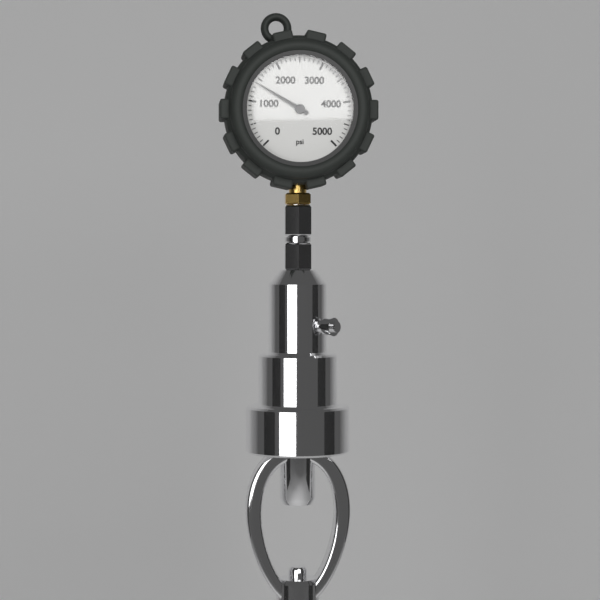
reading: 1400 psi
